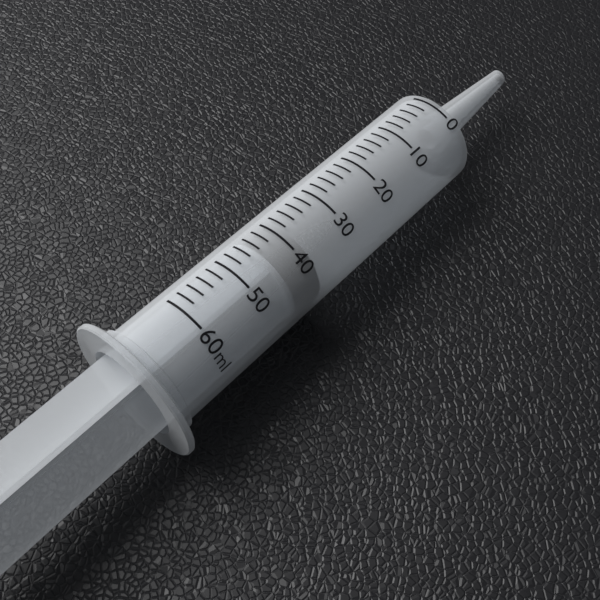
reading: 38 ml
